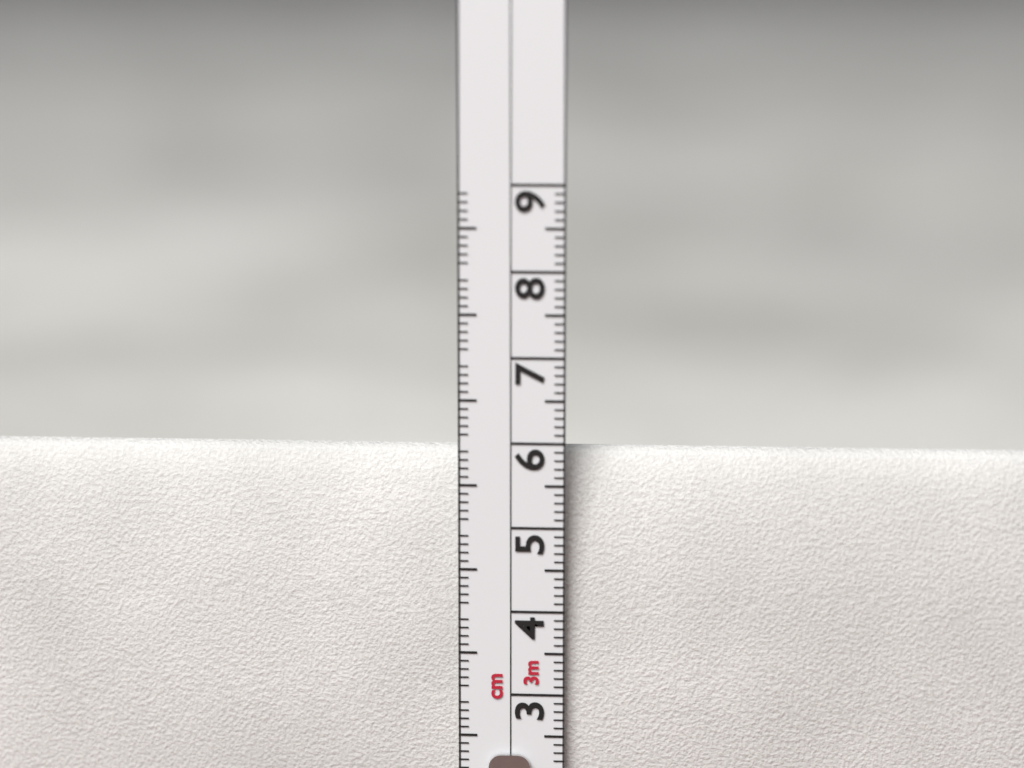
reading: 5.9 cm
